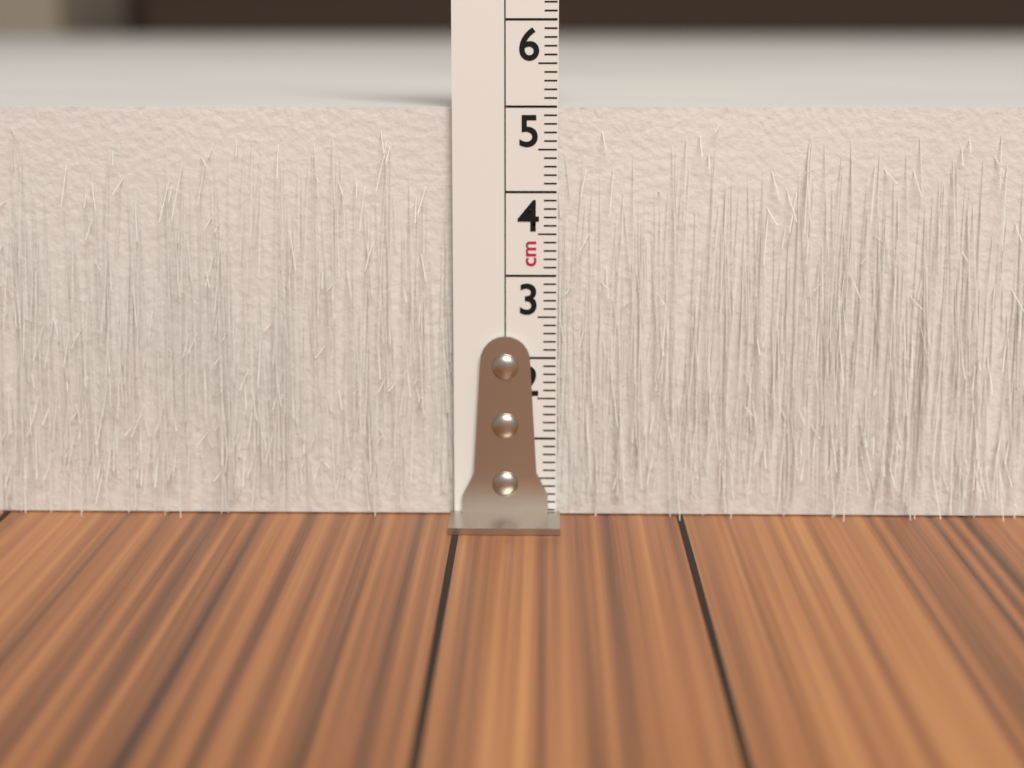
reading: 5.0 cm
